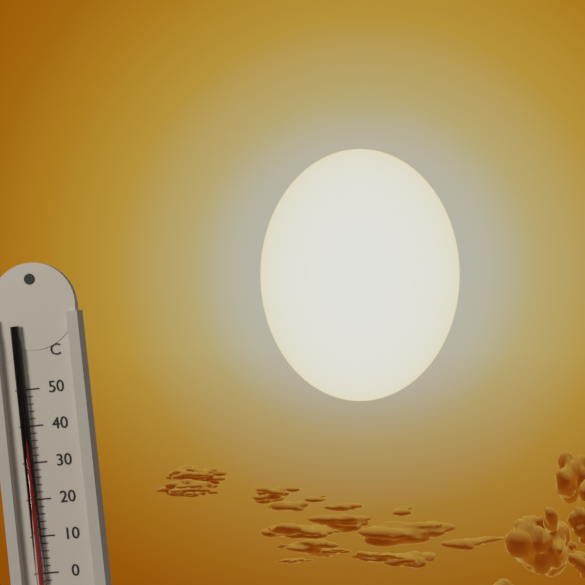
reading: 36 °C
